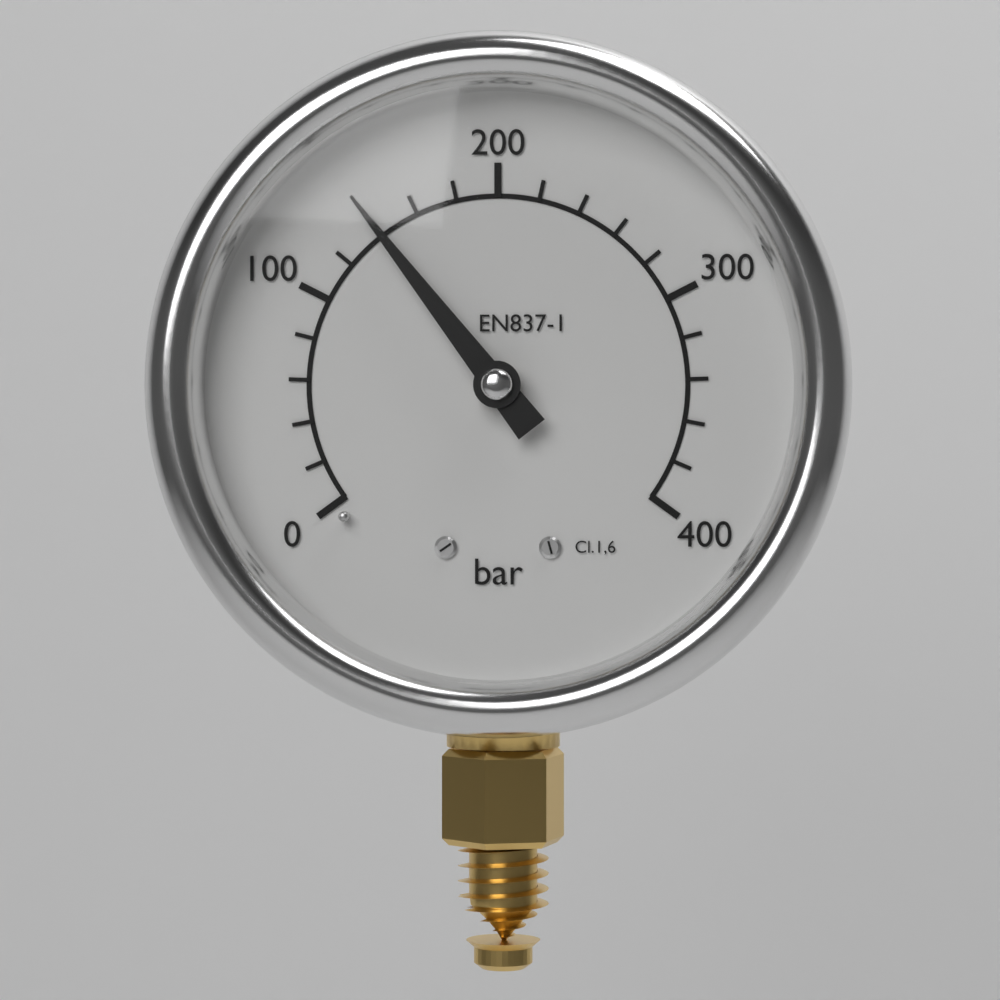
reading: 140 bar
